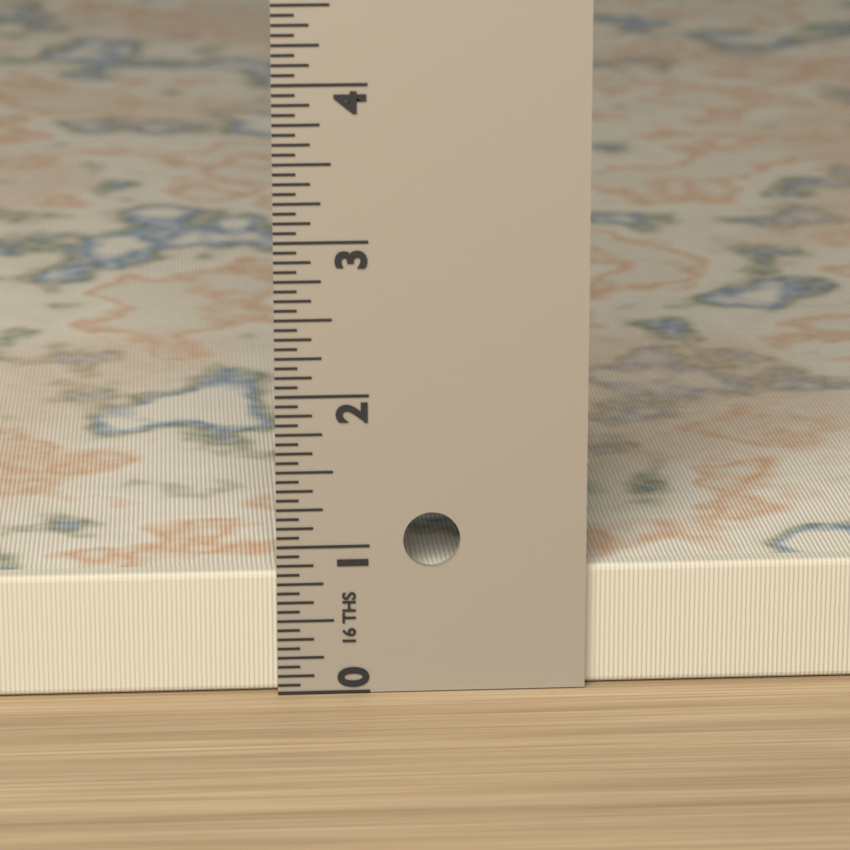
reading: 0.8125 in
